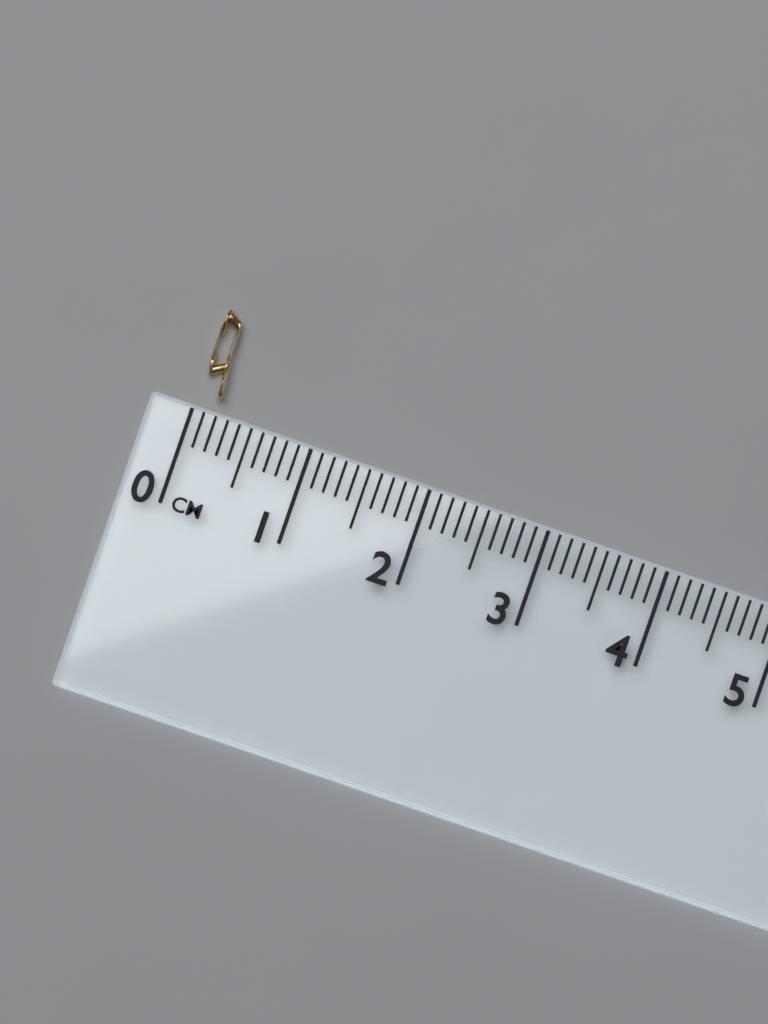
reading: 0.2 cm
